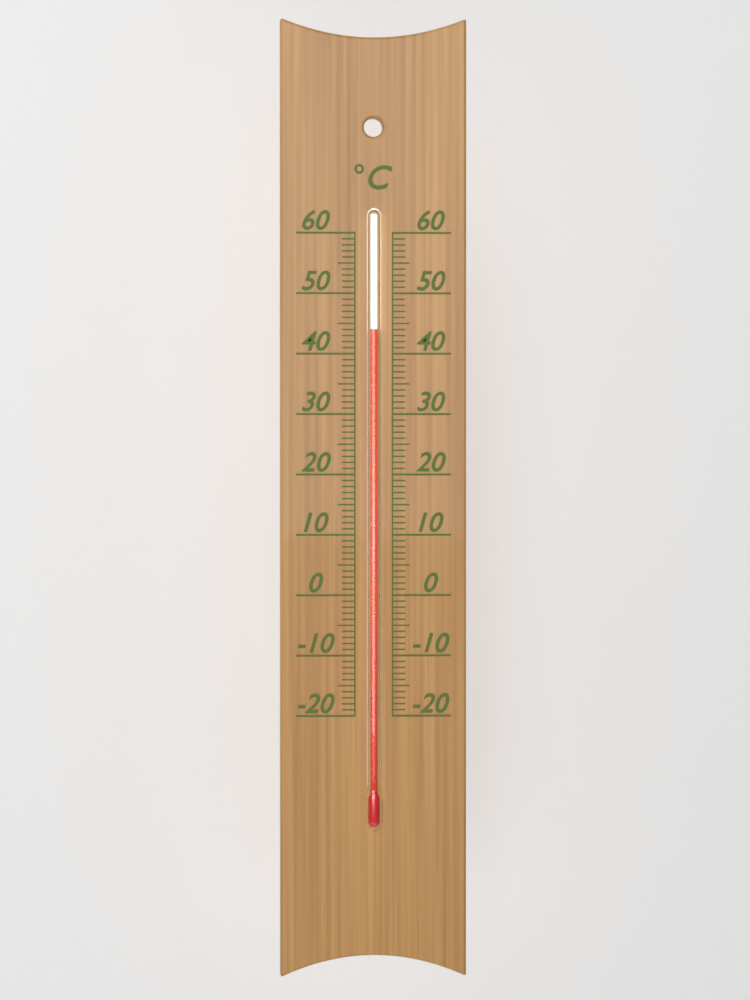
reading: 44 °C
